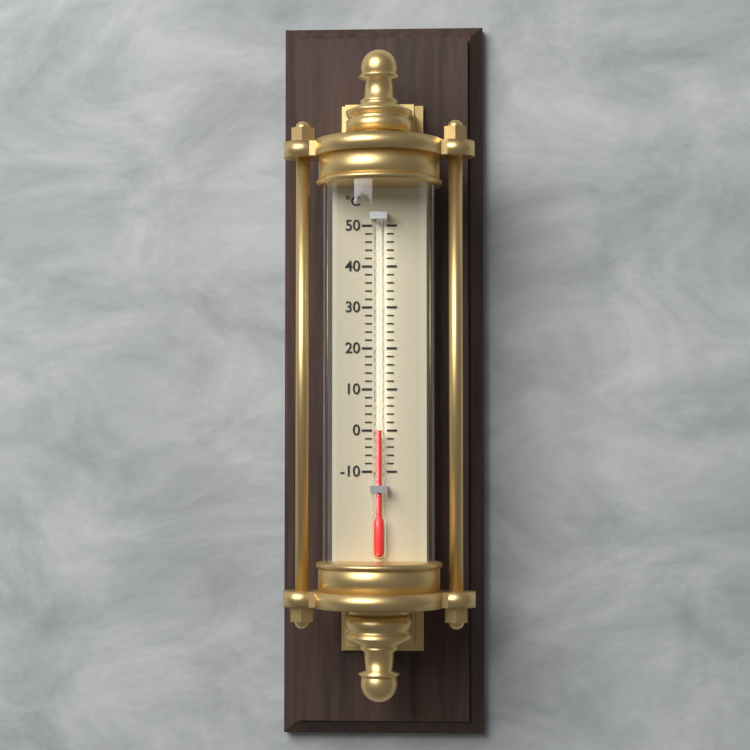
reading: 0 °C
